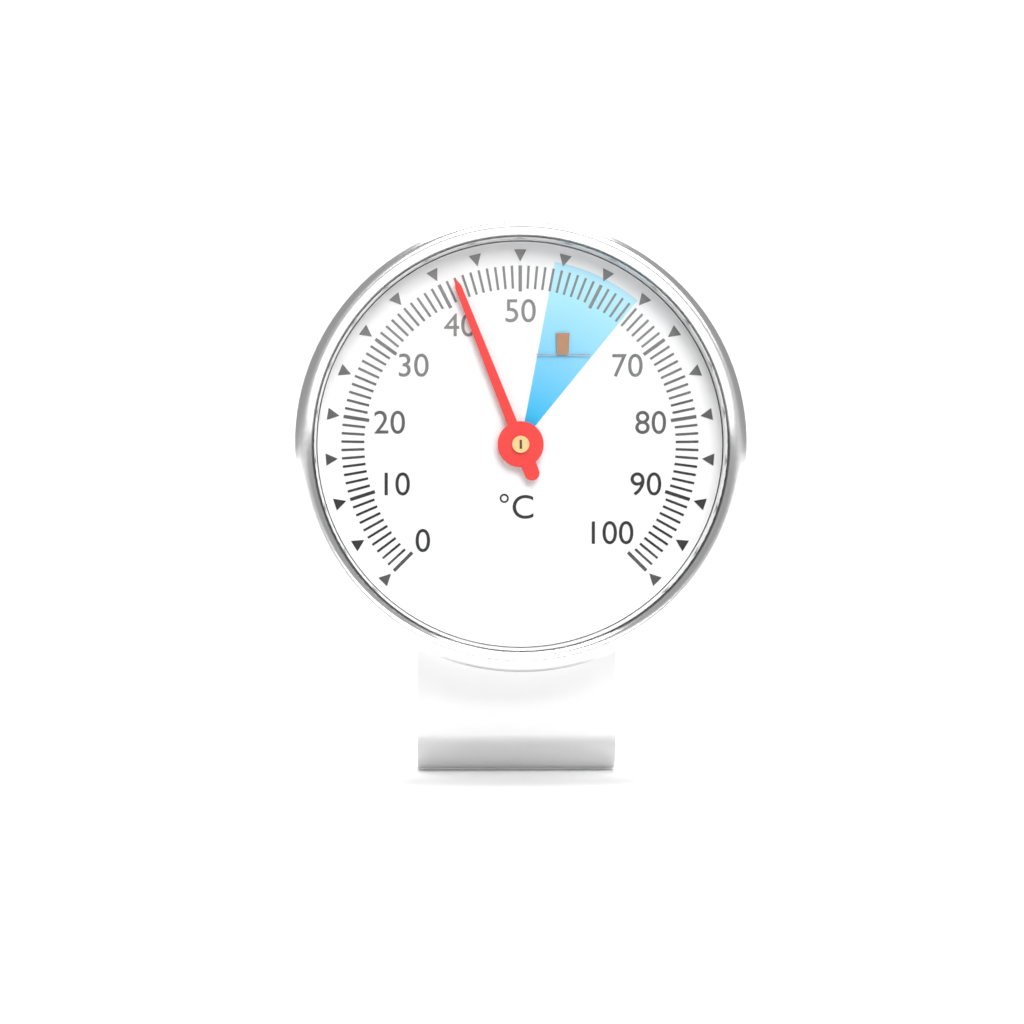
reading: 42 °C
